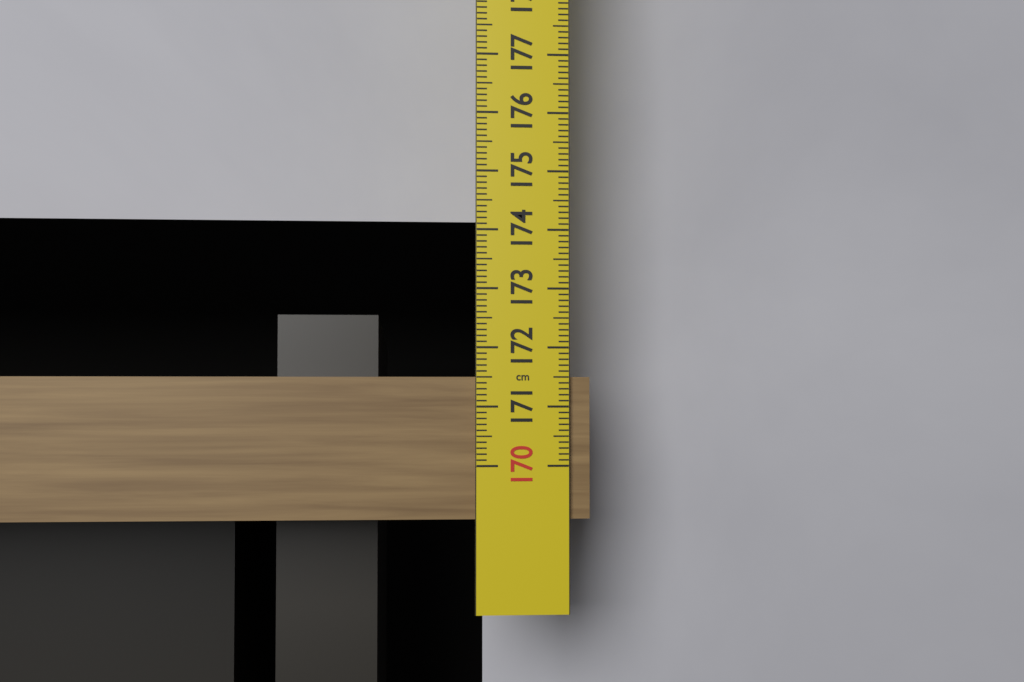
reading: 171.5 cm
